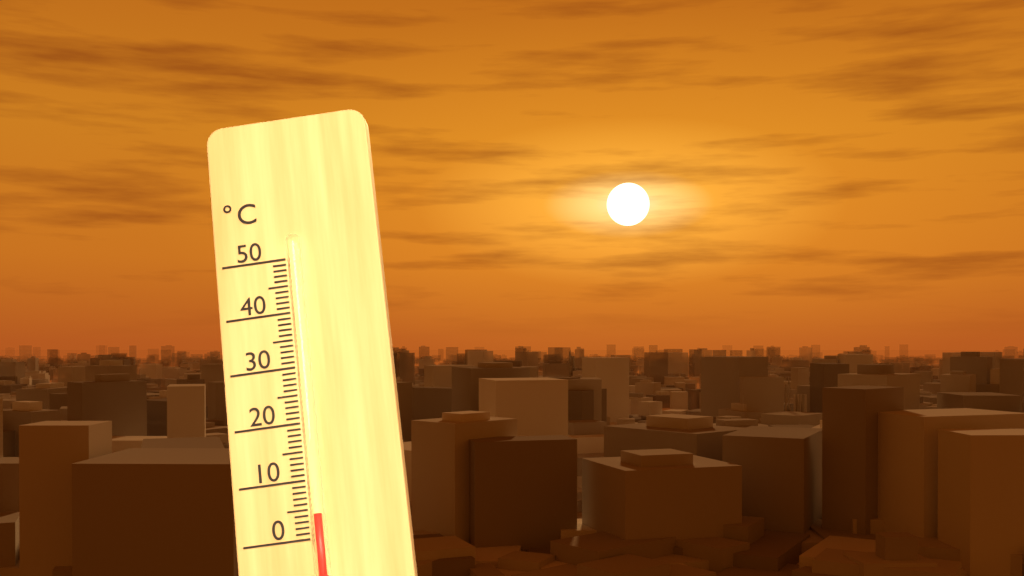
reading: 4 °C
